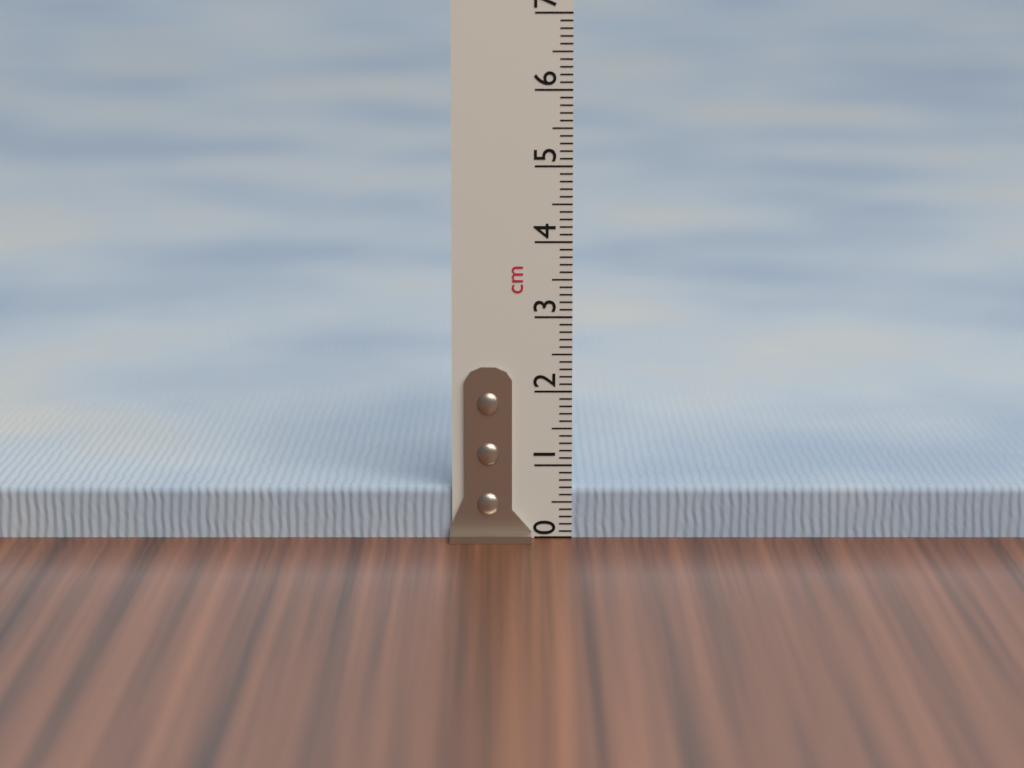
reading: 0.7 cm
